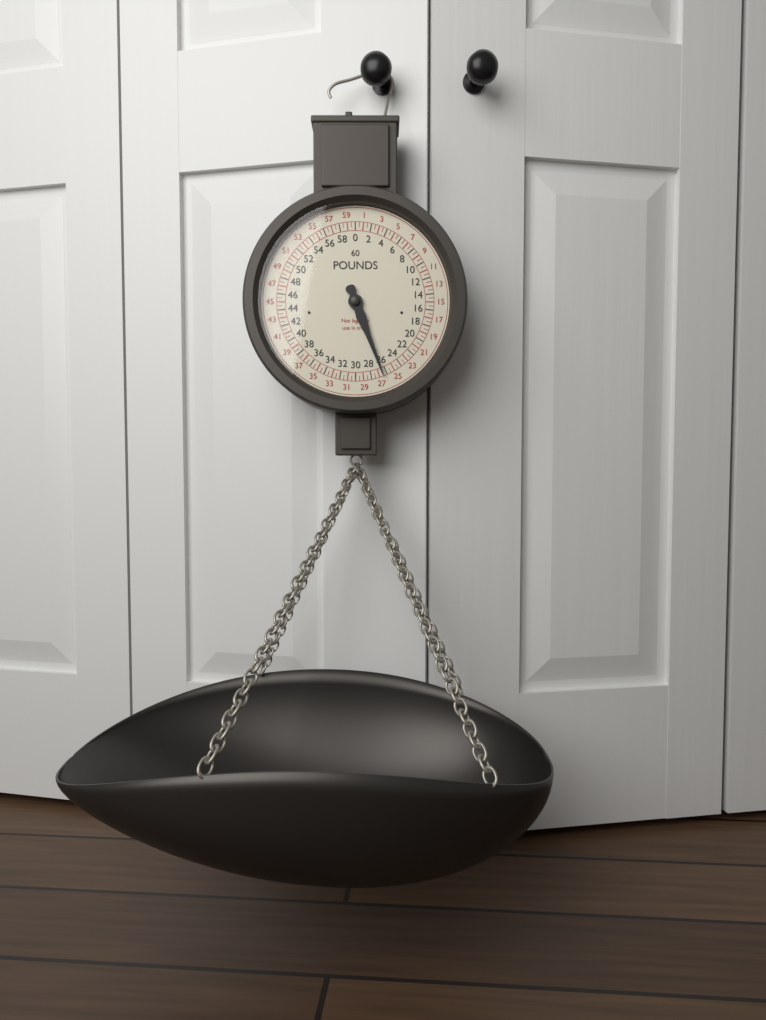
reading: 26.5 lb
